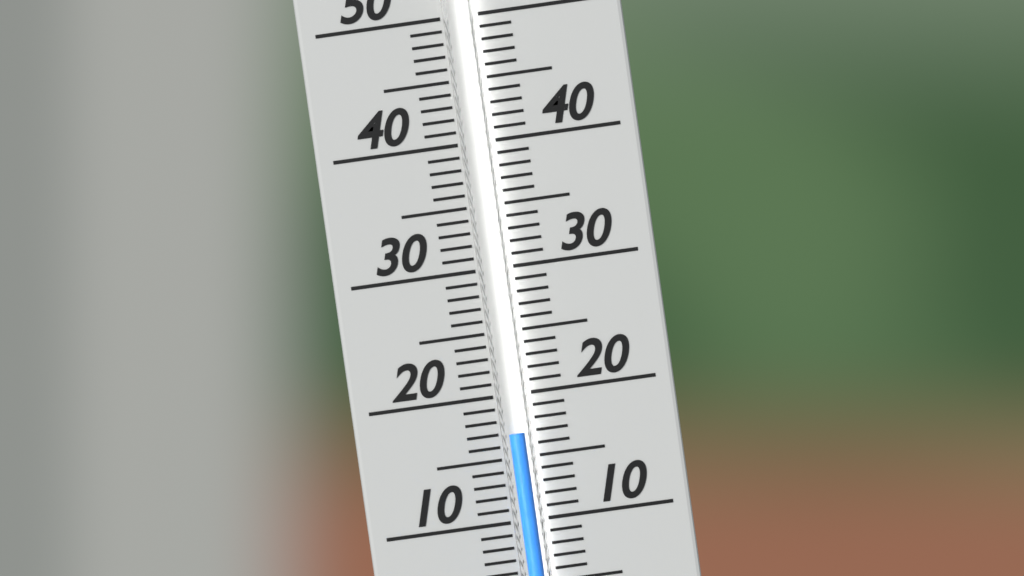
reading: 17 (no unit)
